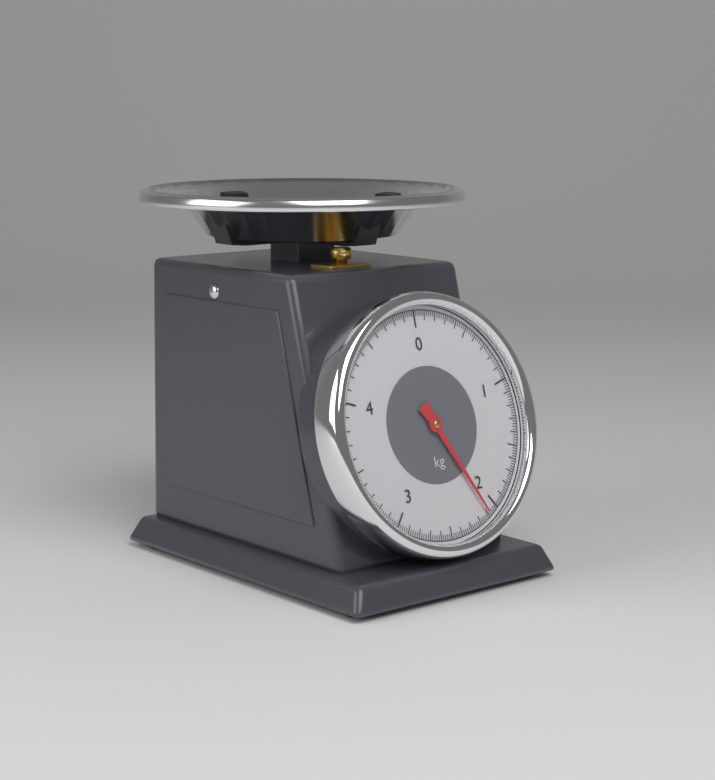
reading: 2.10 kg
